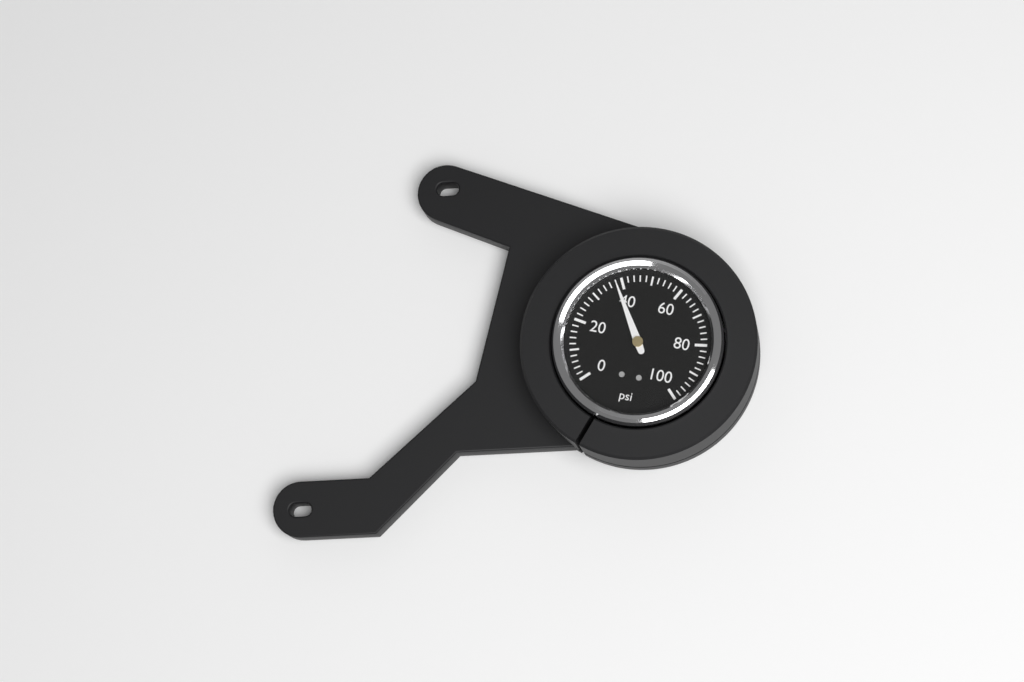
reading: 38 psi
